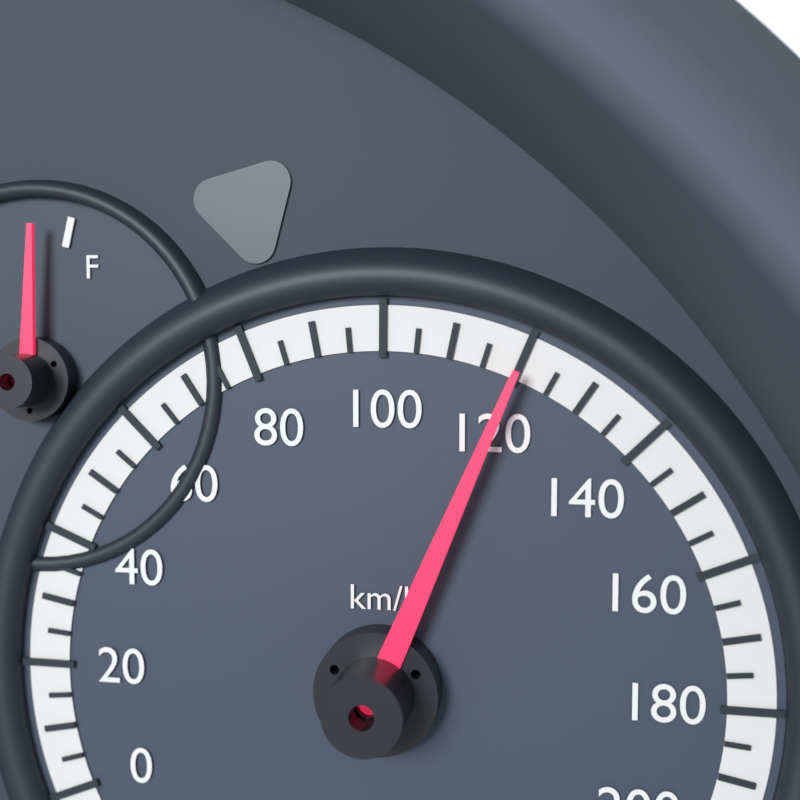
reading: 120 km/h
